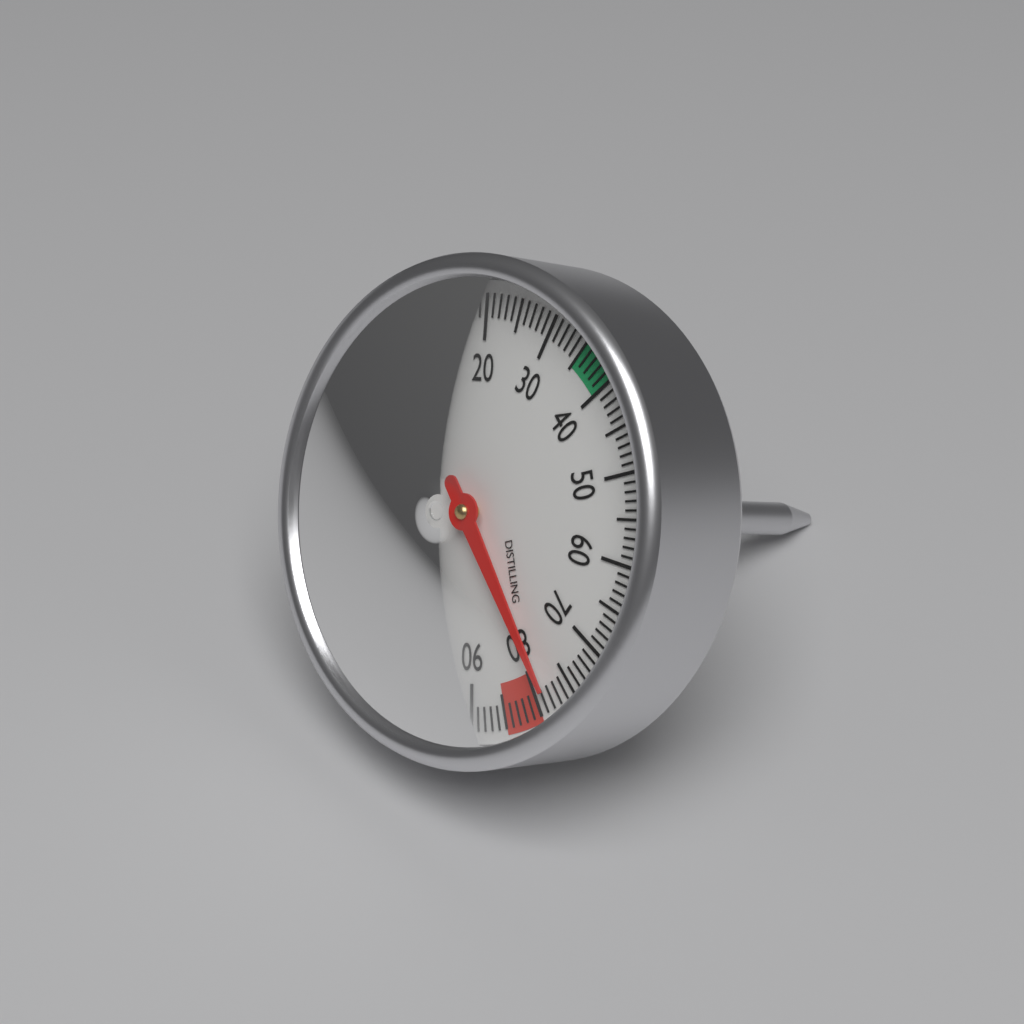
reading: 78 °C
